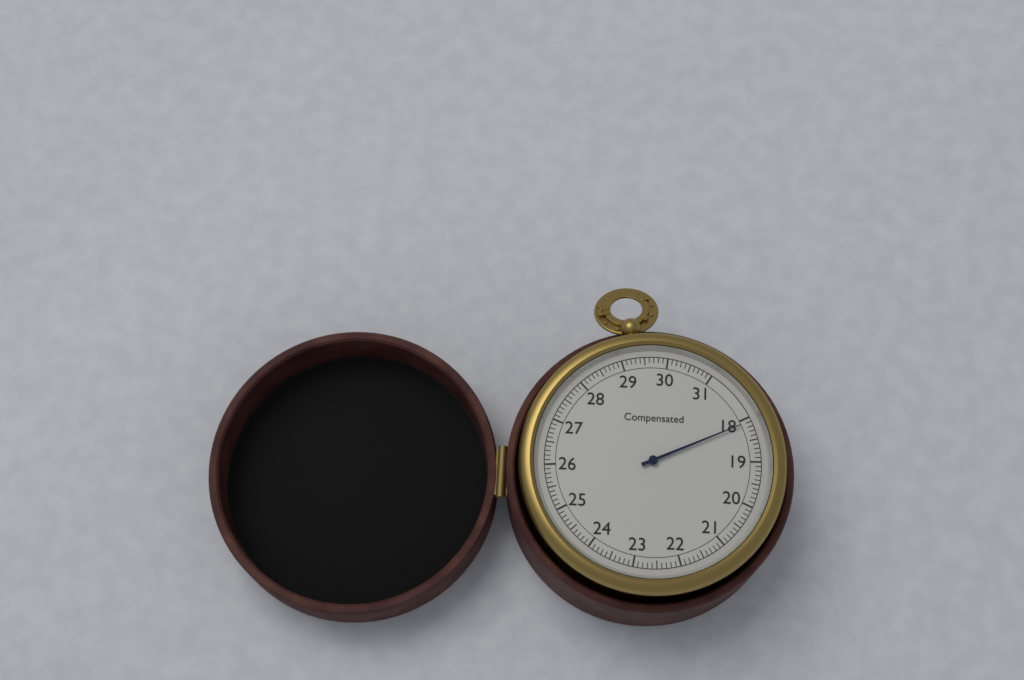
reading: 18.1 (no unit)
